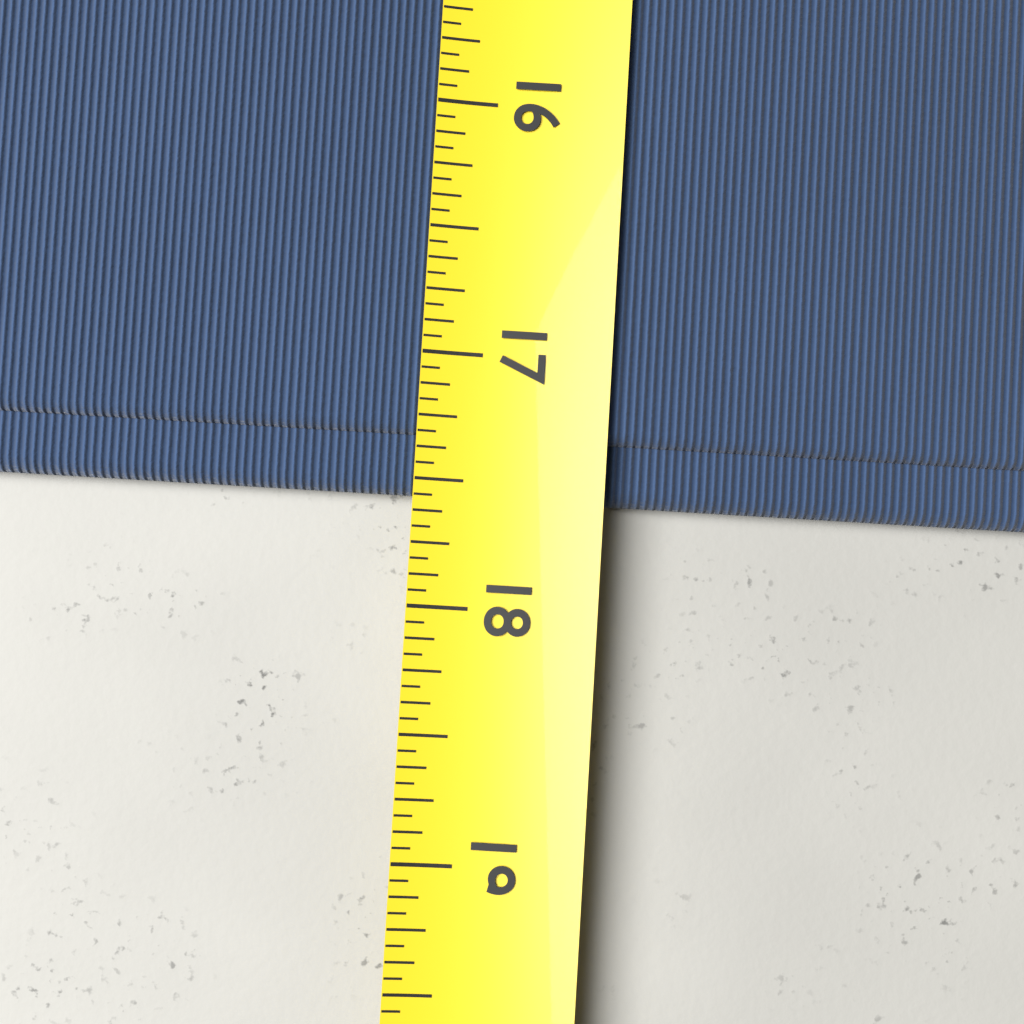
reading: 17.5625 (no unit)
